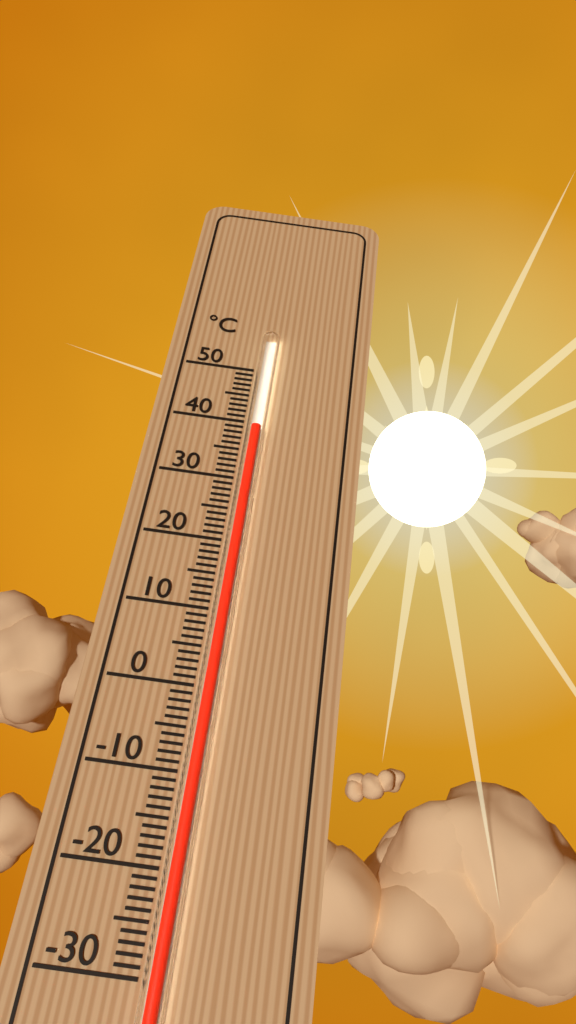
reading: 38 °C
